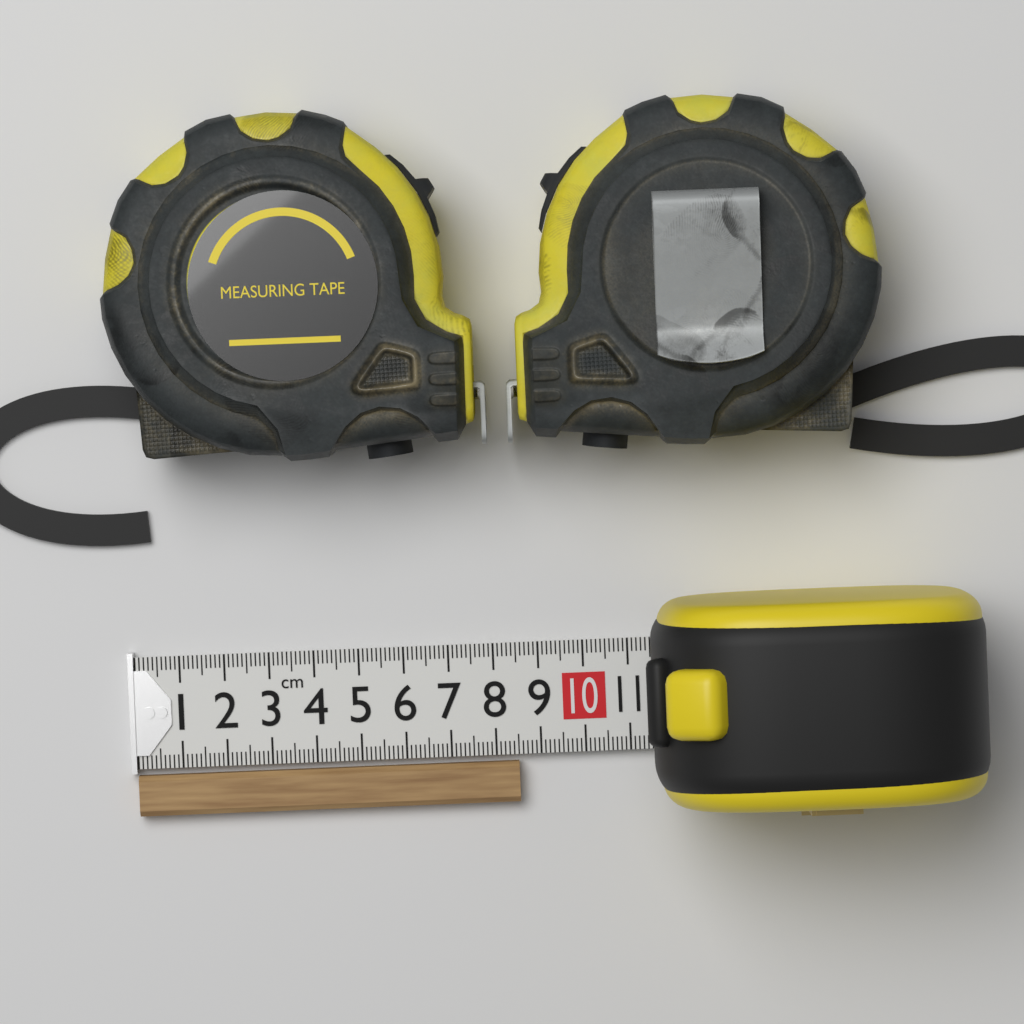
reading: 8.5 cm
